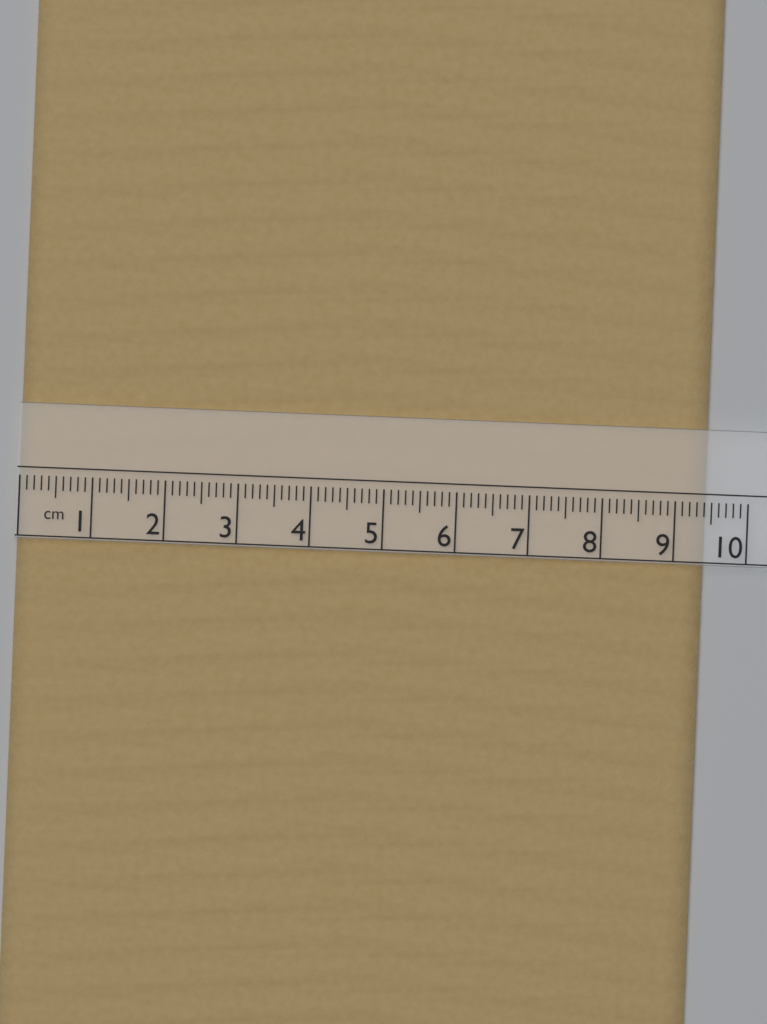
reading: 9.4 cm
